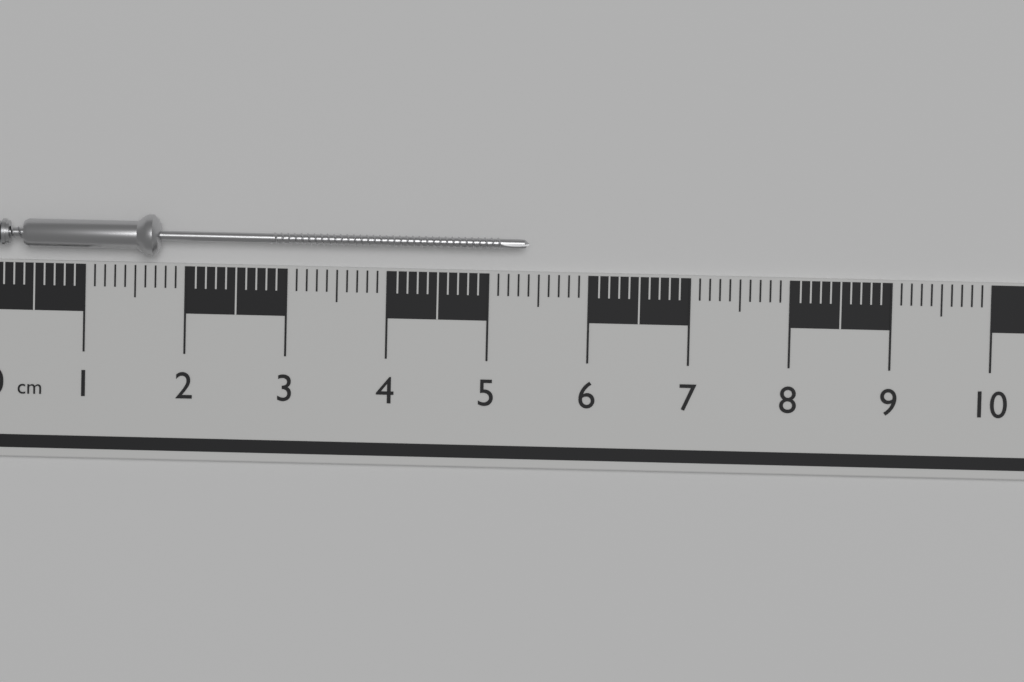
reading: 5.4 cm
